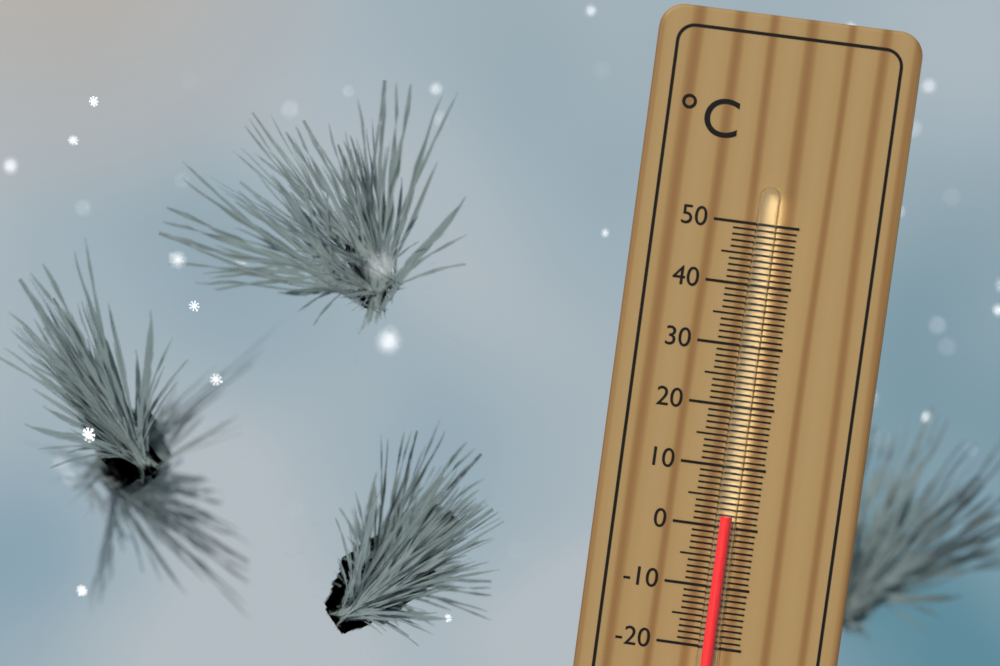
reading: 2 °C
